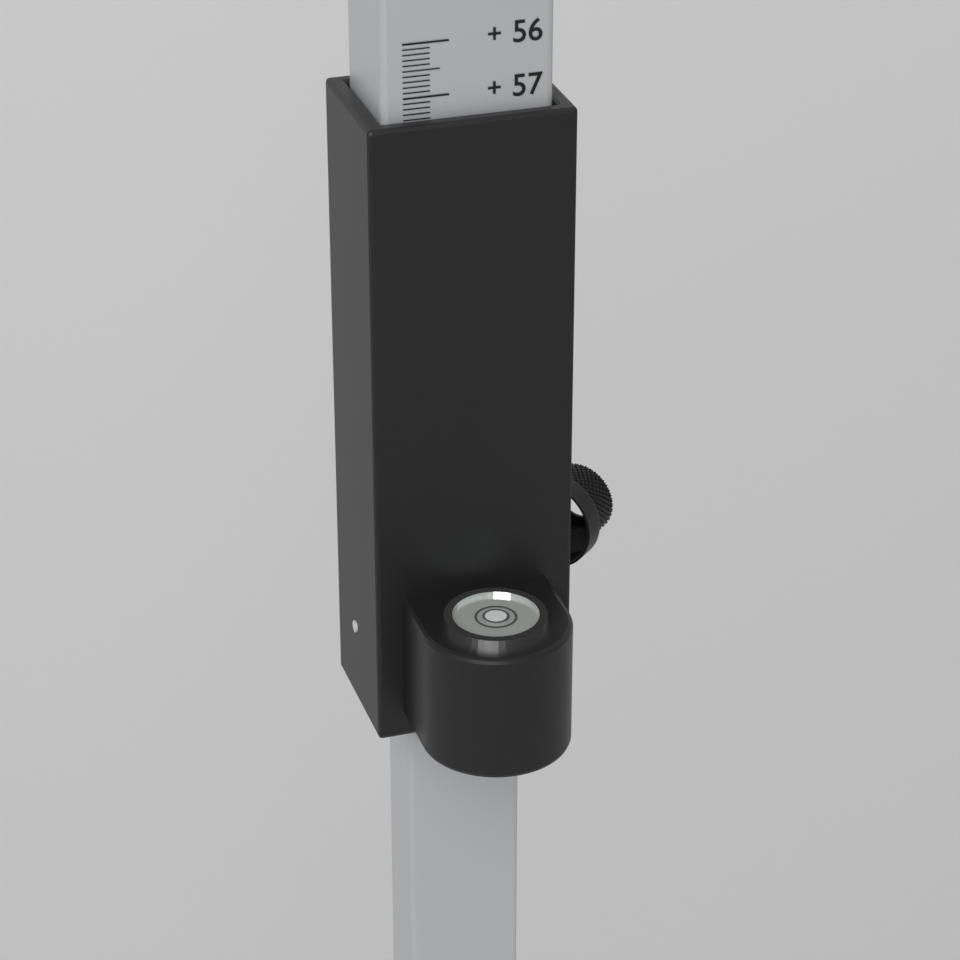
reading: 57.4 (no unit)
